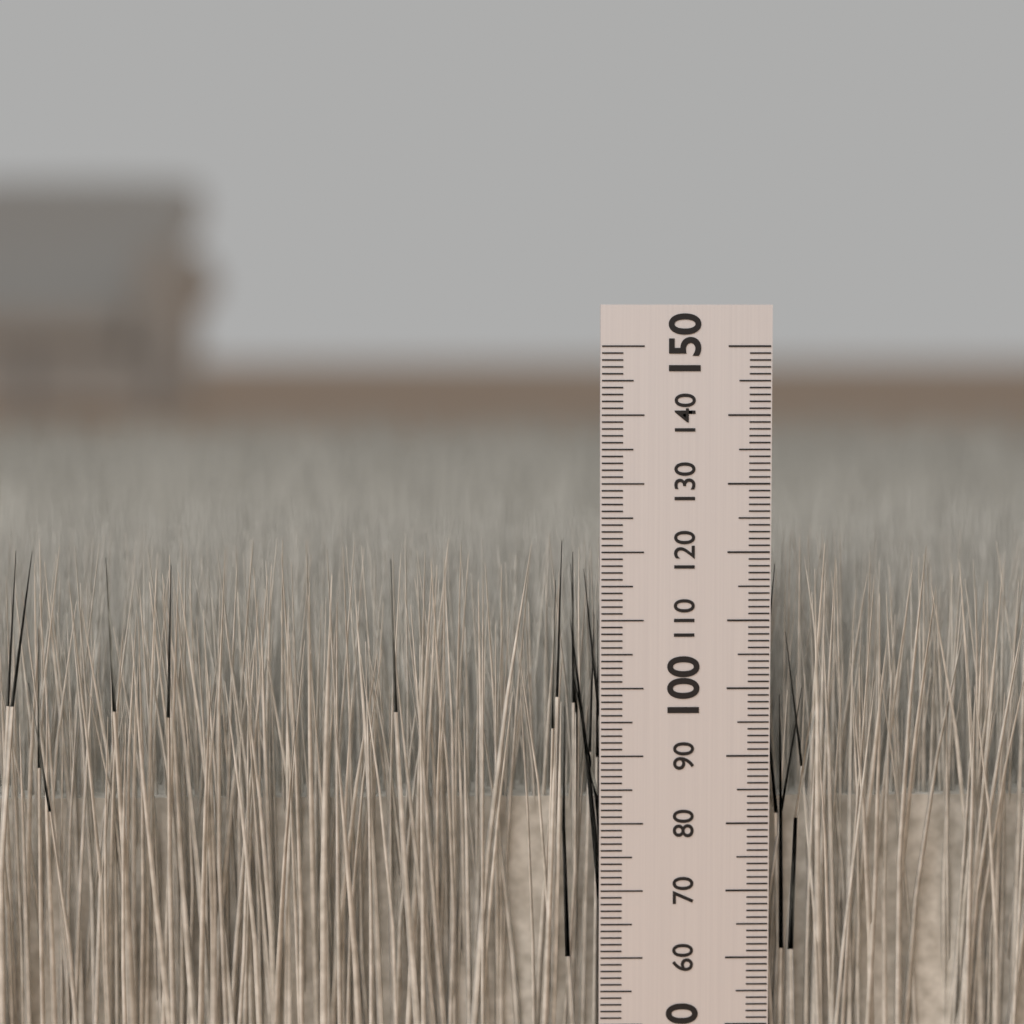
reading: 122 mm
